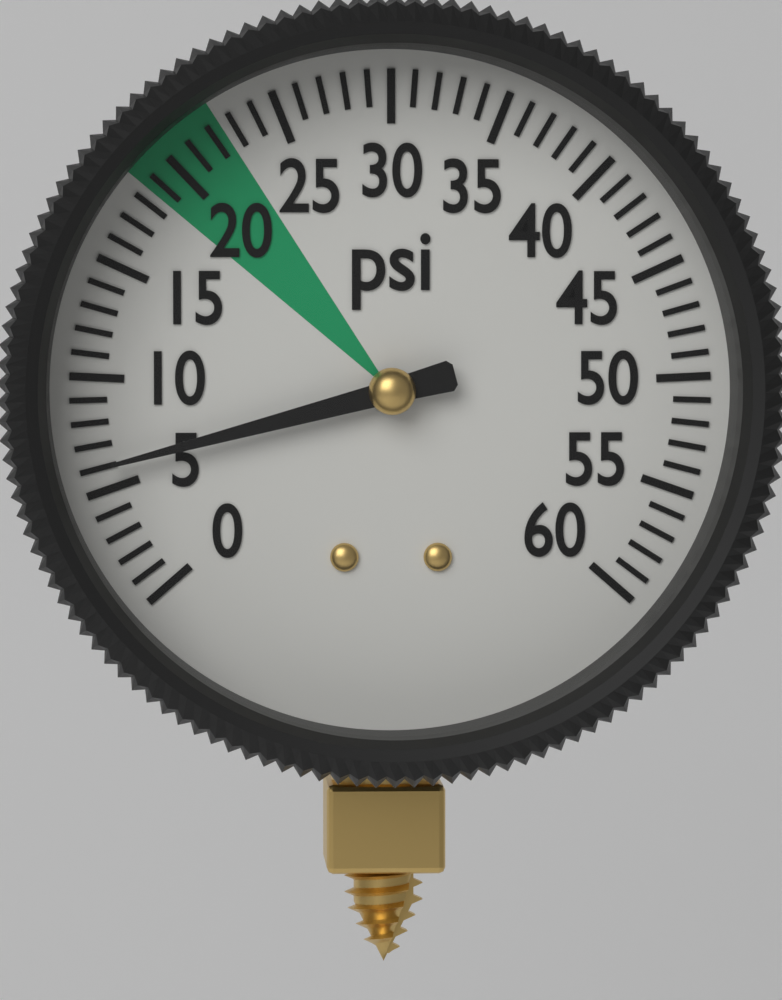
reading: 6 psi
